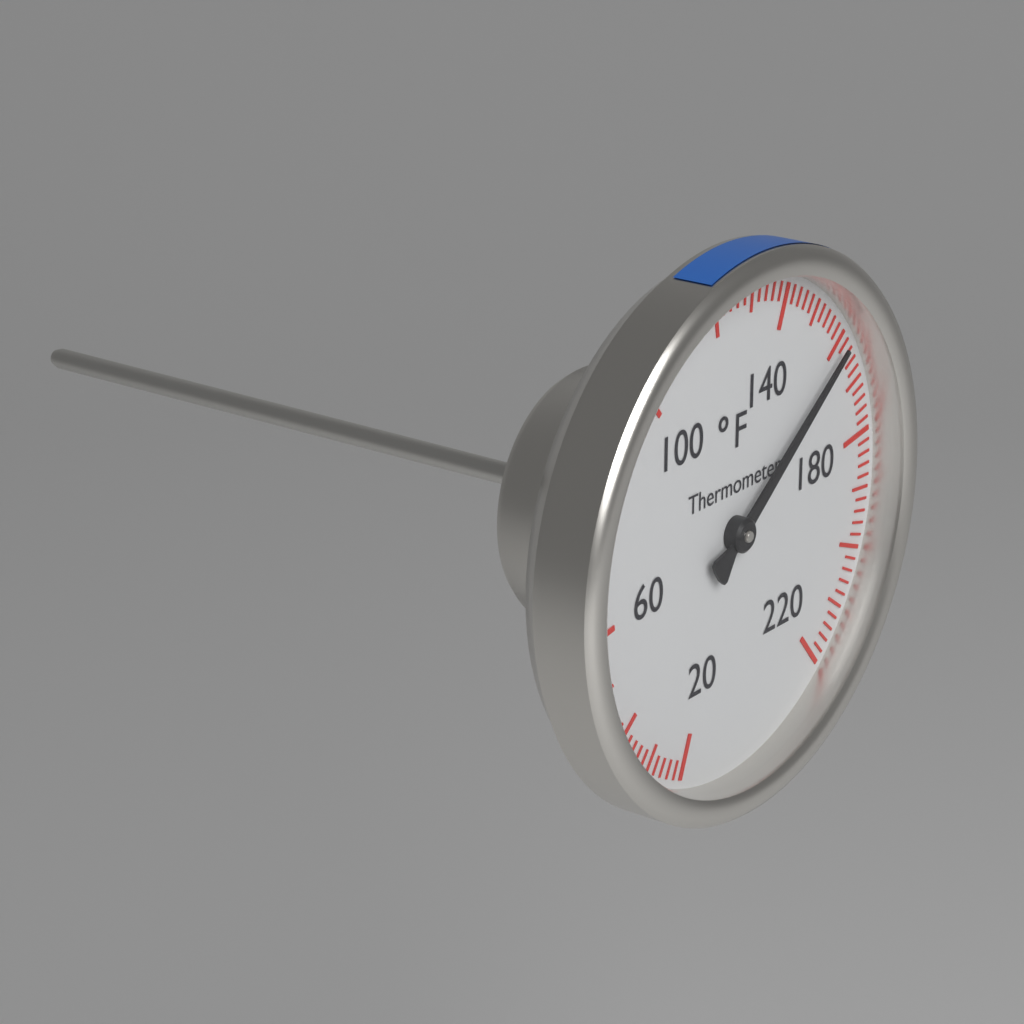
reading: 162 °F
